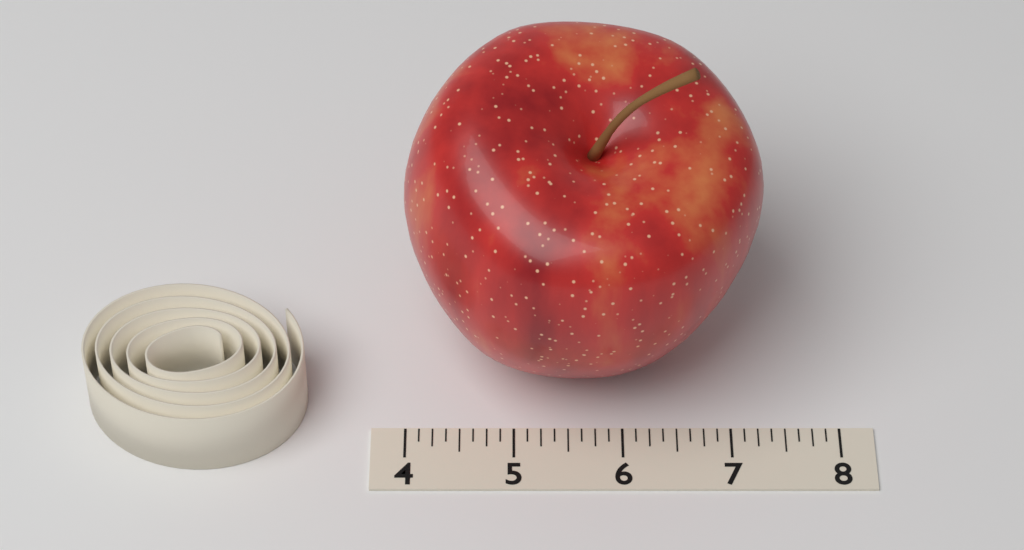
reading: 7.250 (no unit)
